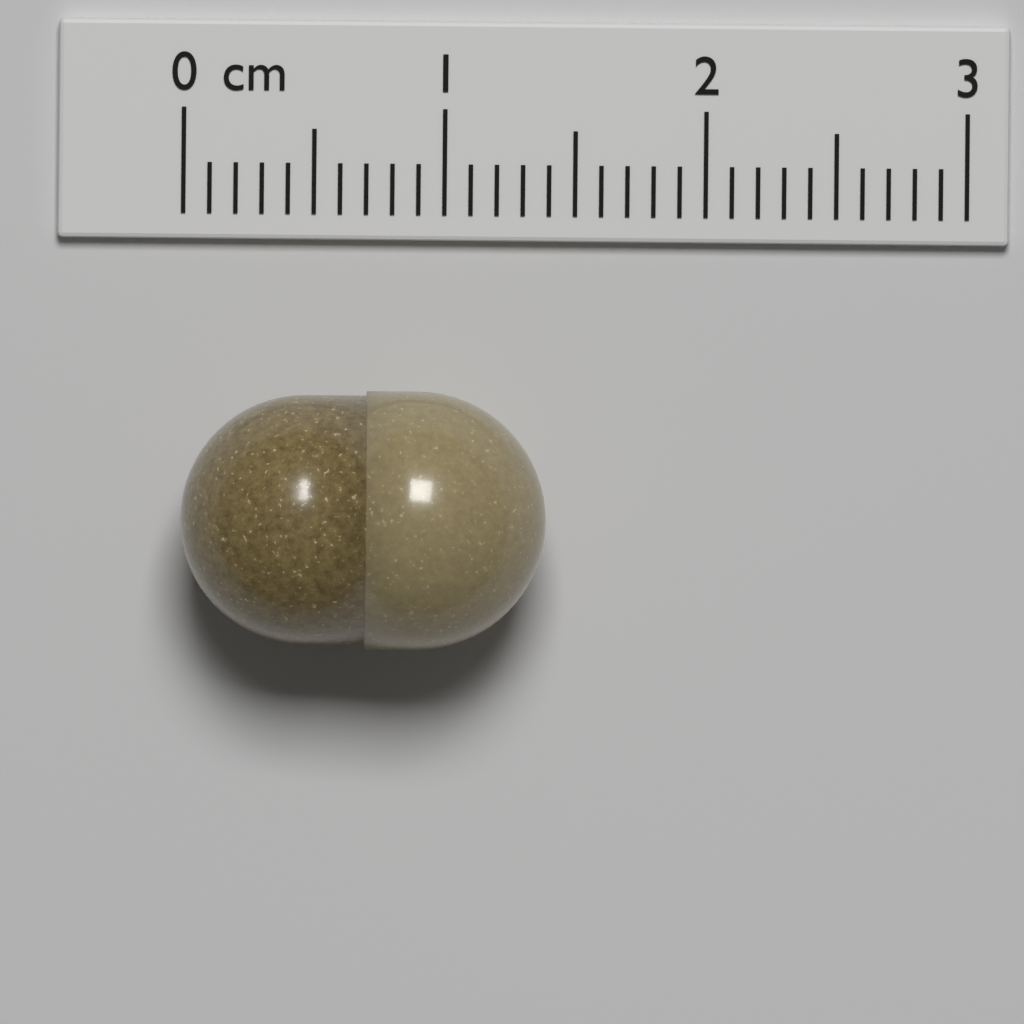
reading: 1.4 cm
